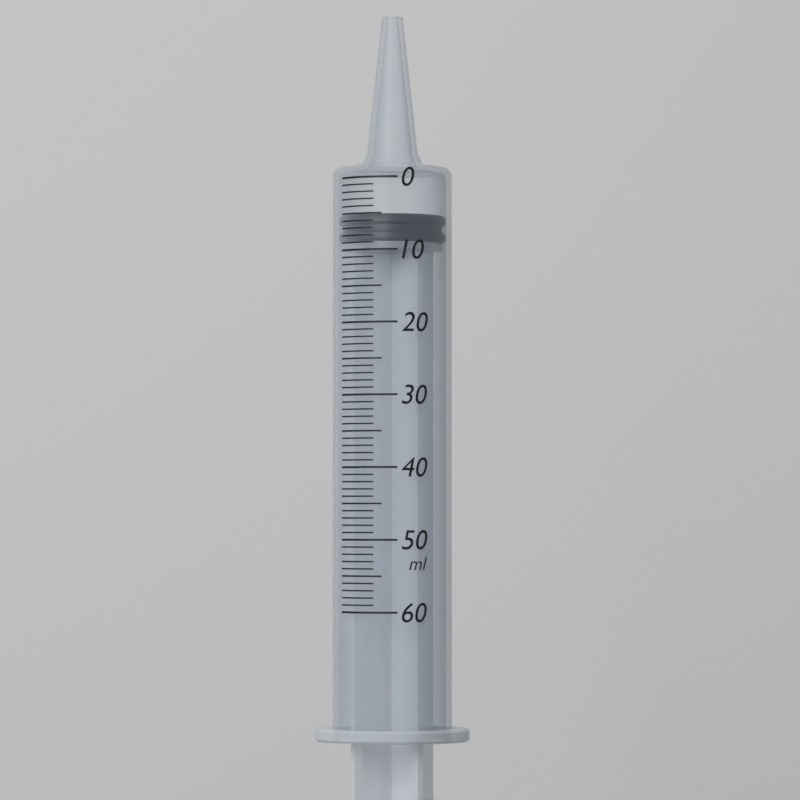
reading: 5 ml
